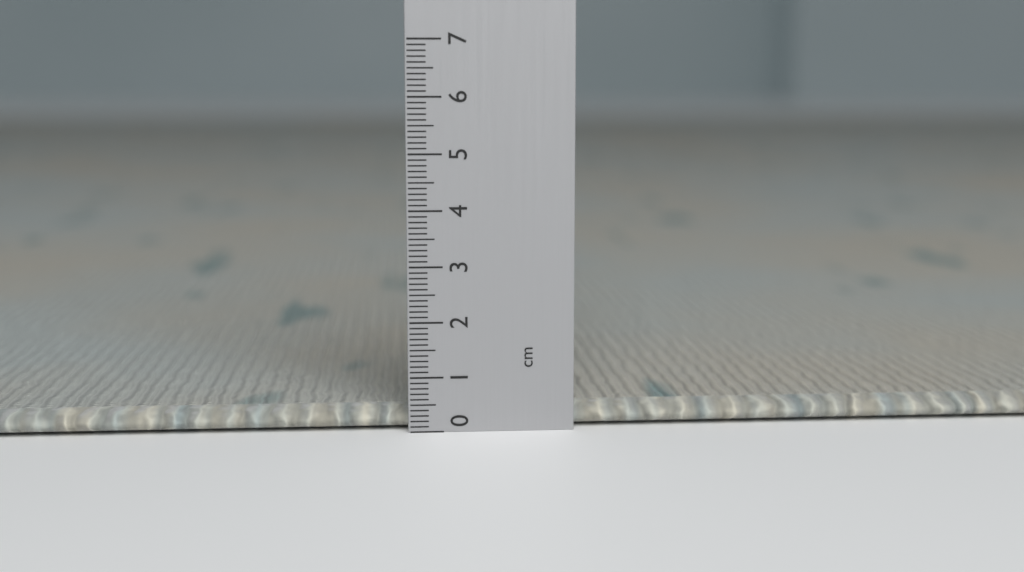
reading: 0.4 cm
